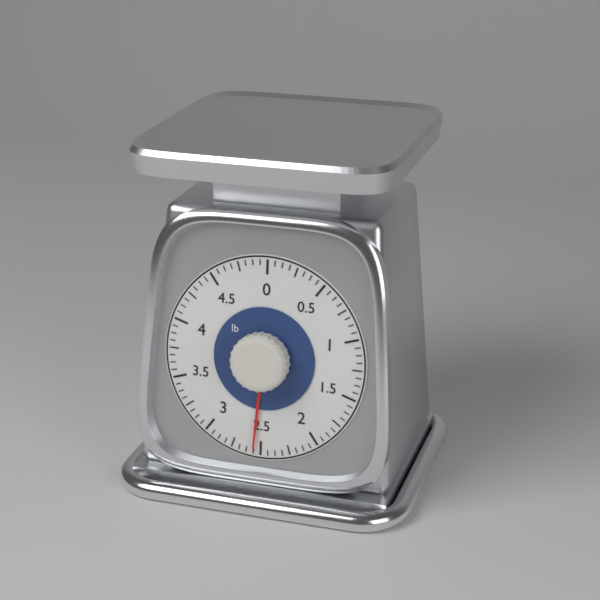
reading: 2.5625 lb
